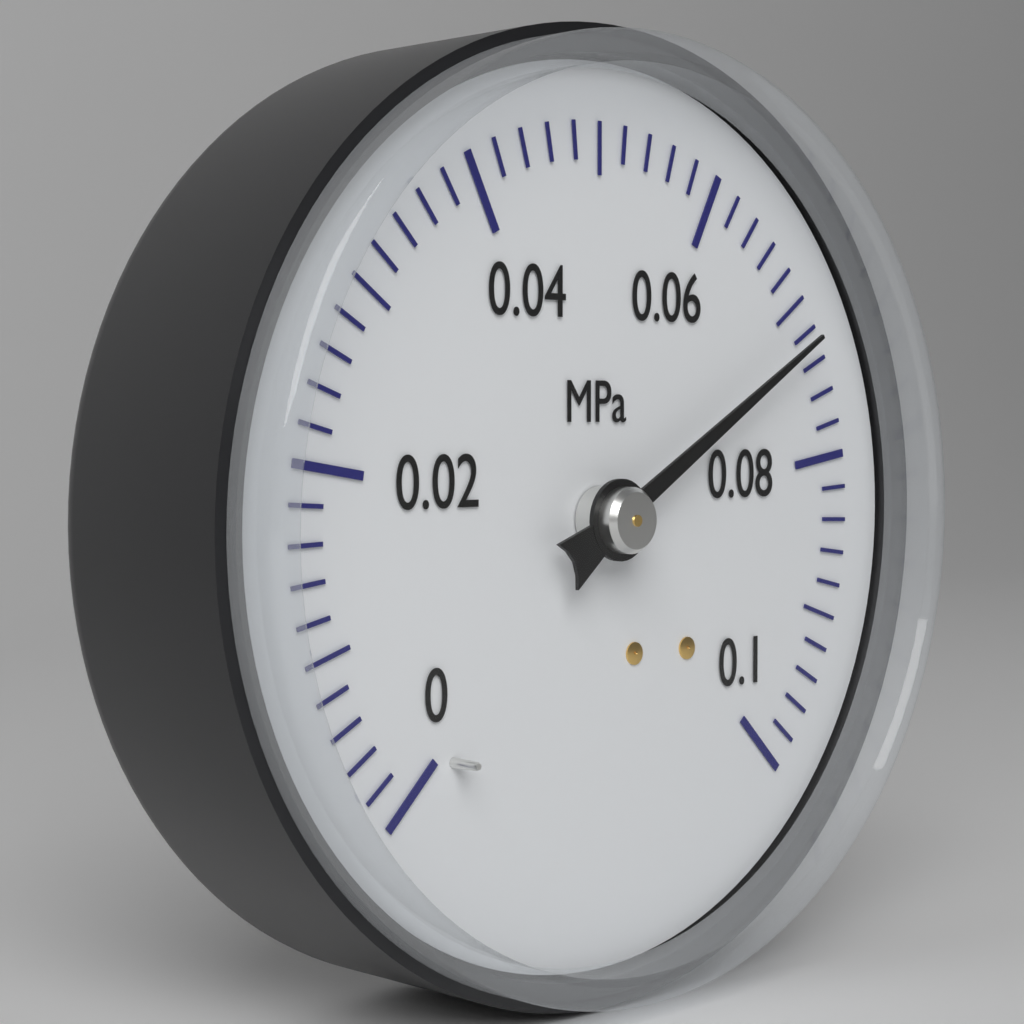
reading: 0.072 MPa
